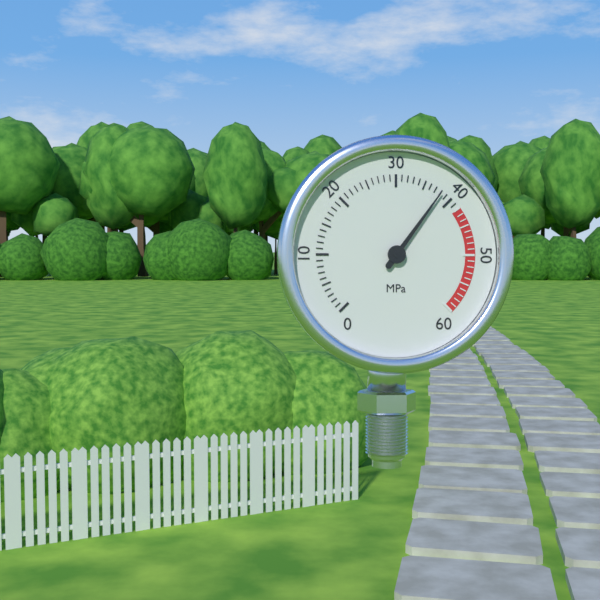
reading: 38 MPa
